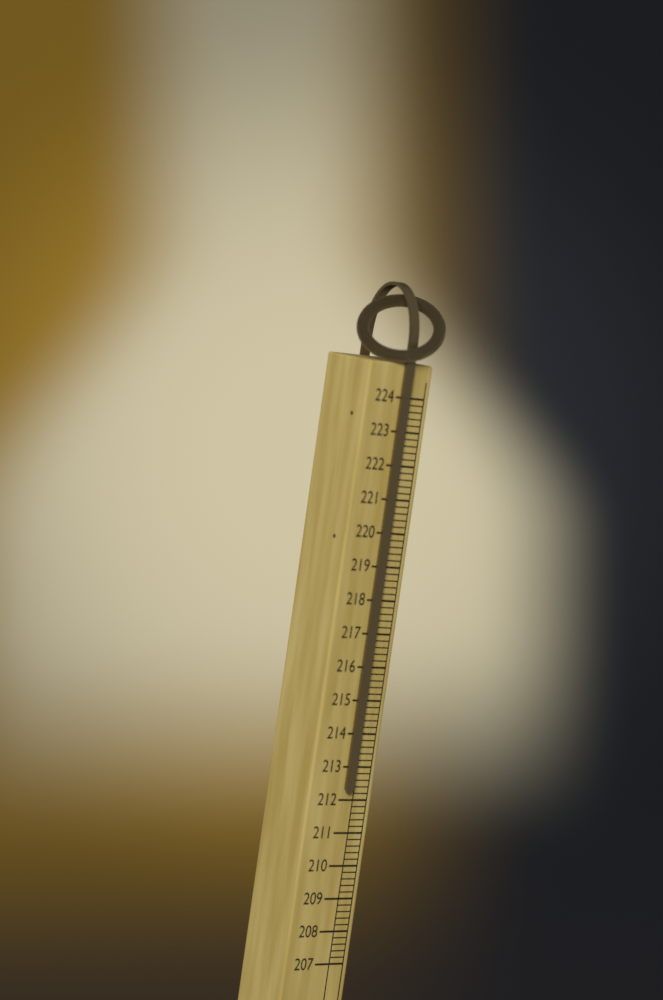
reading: 212.2 (no unit)
